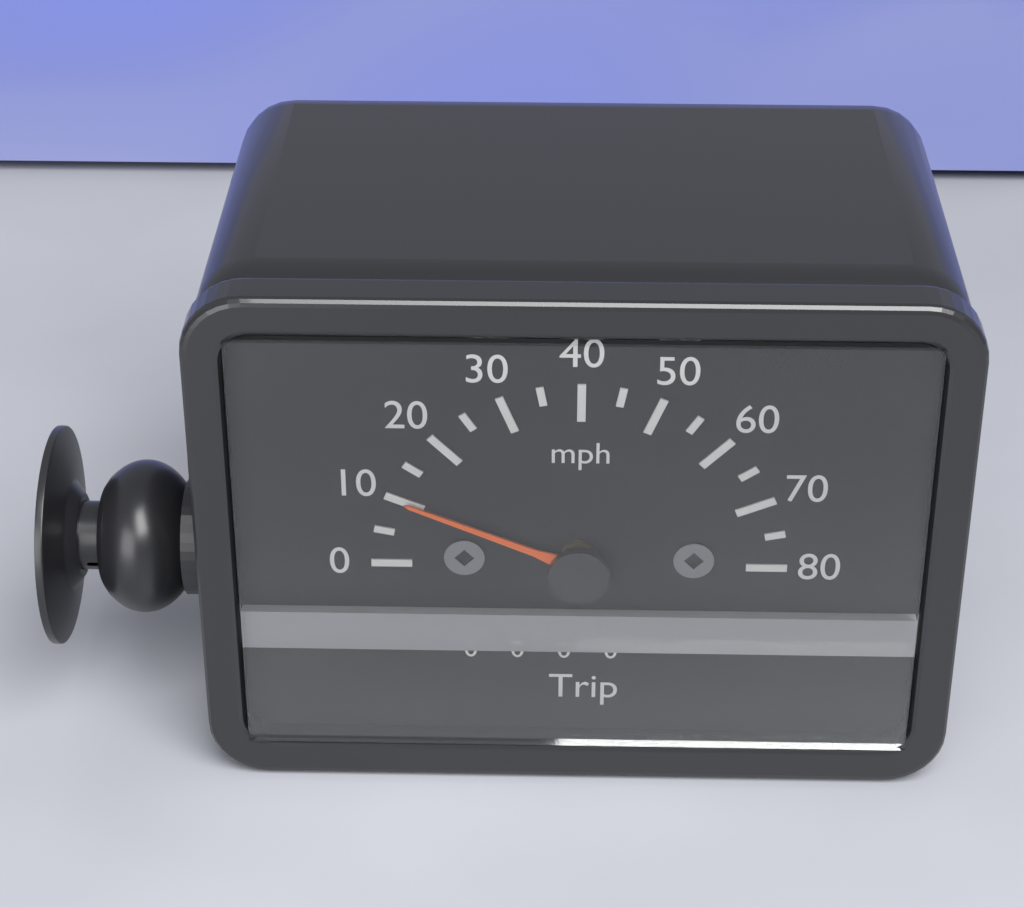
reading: 10 mph
